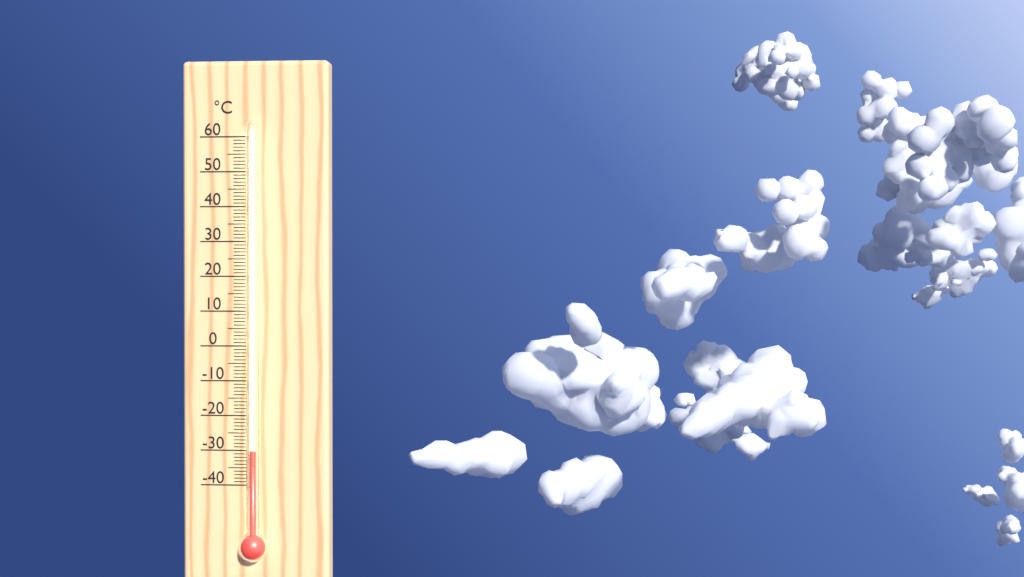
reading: -30 °C
